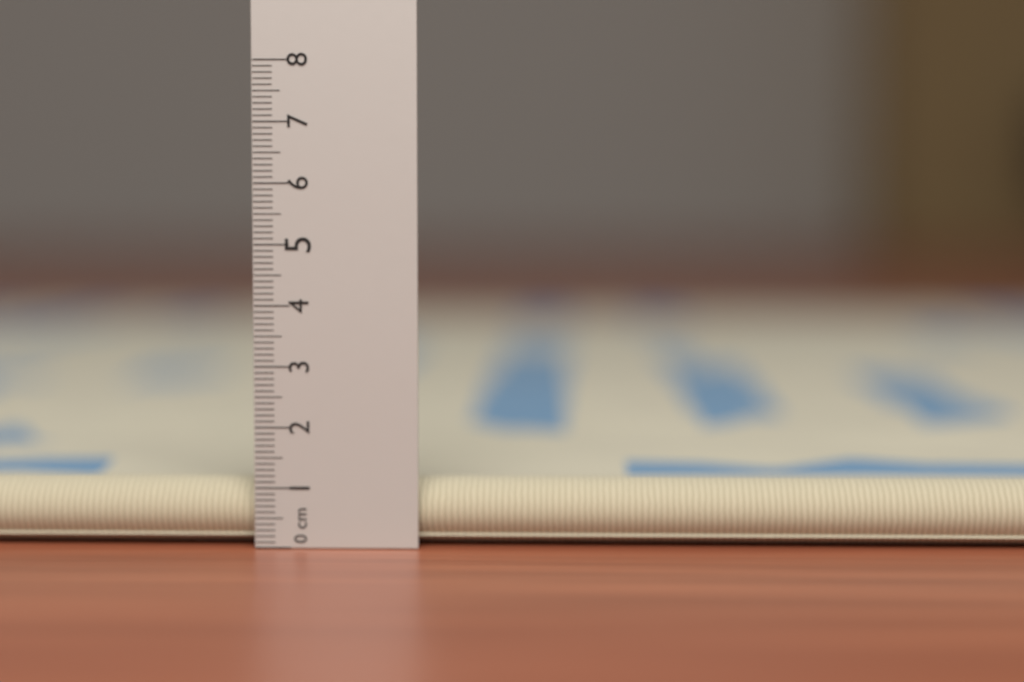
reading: 1.1 cm
